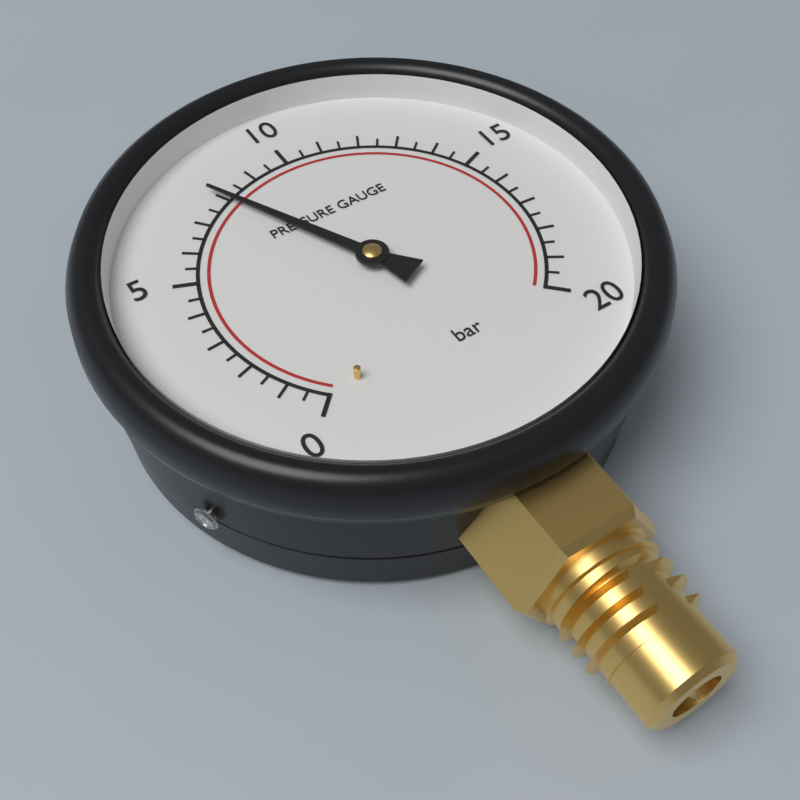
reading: 8.0 bar
